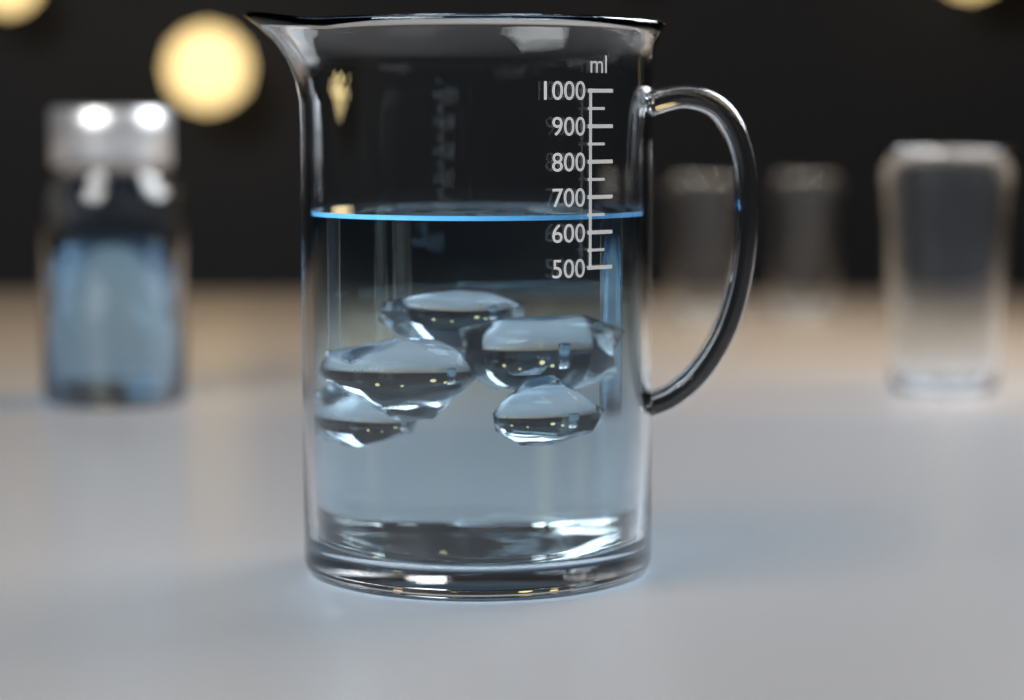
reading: 650 ml
